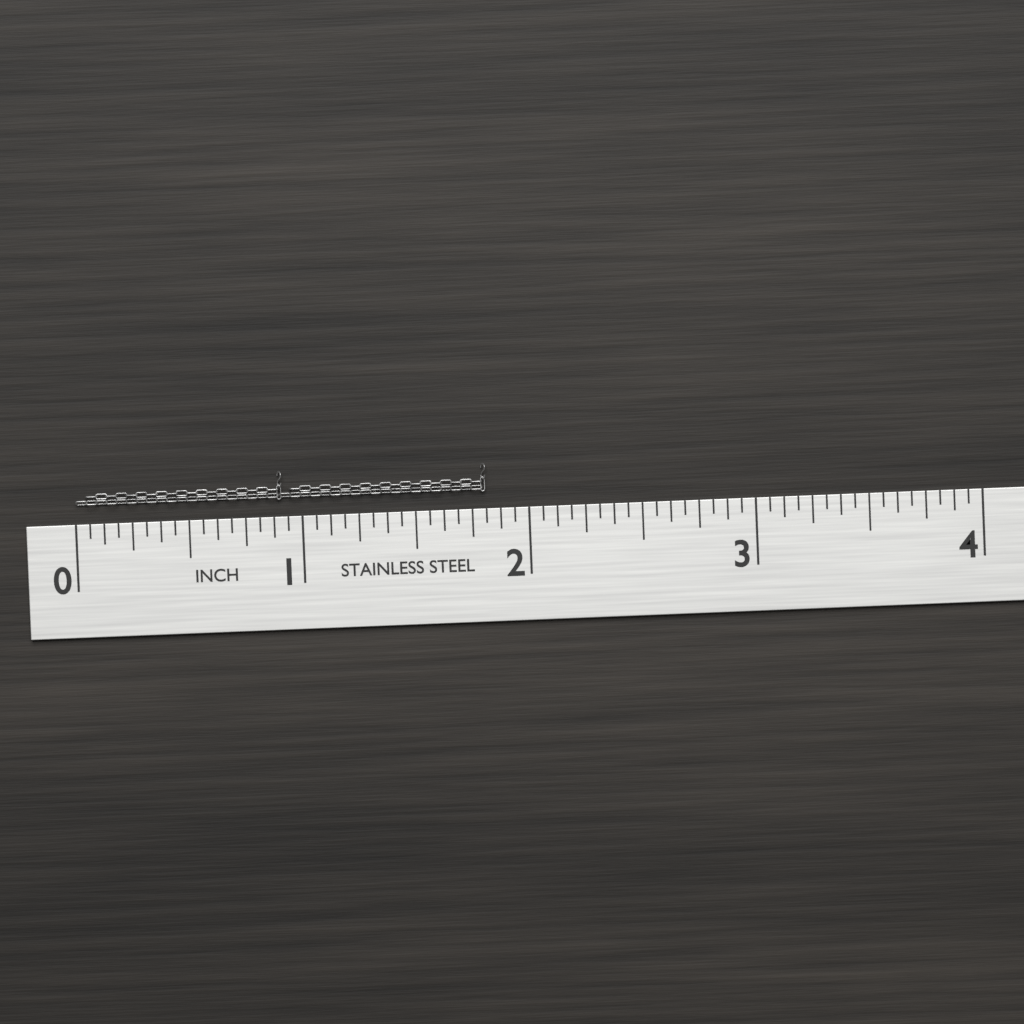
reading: 1.8125 in
